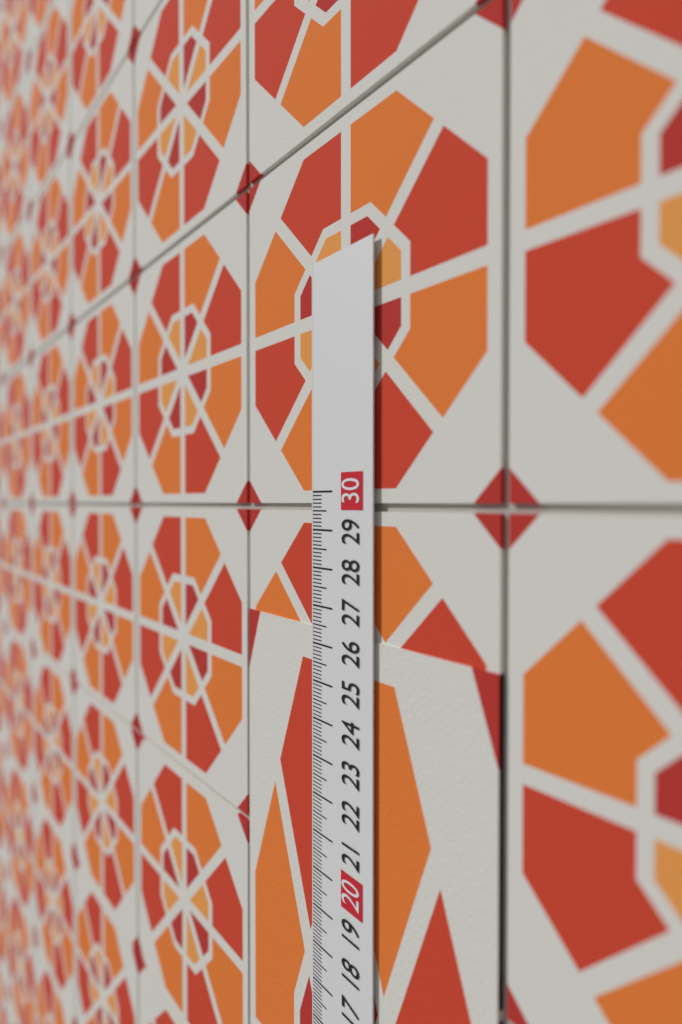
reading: 26.4 cm
